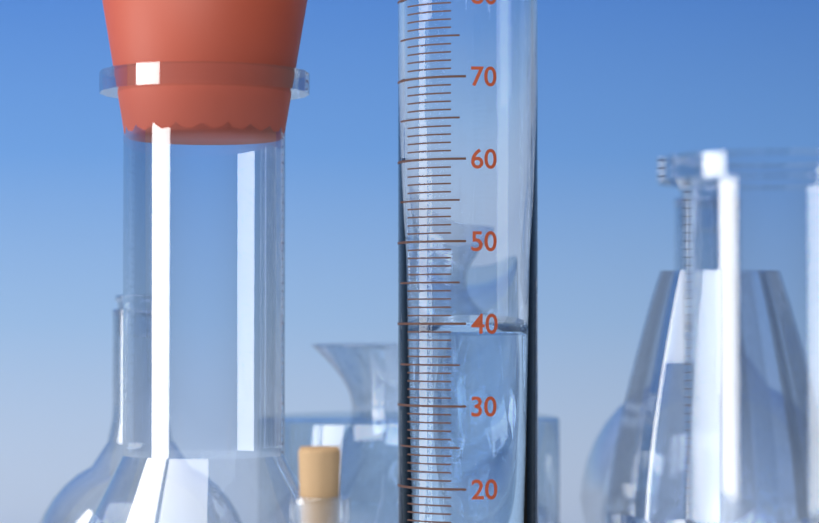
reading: 39 ml
